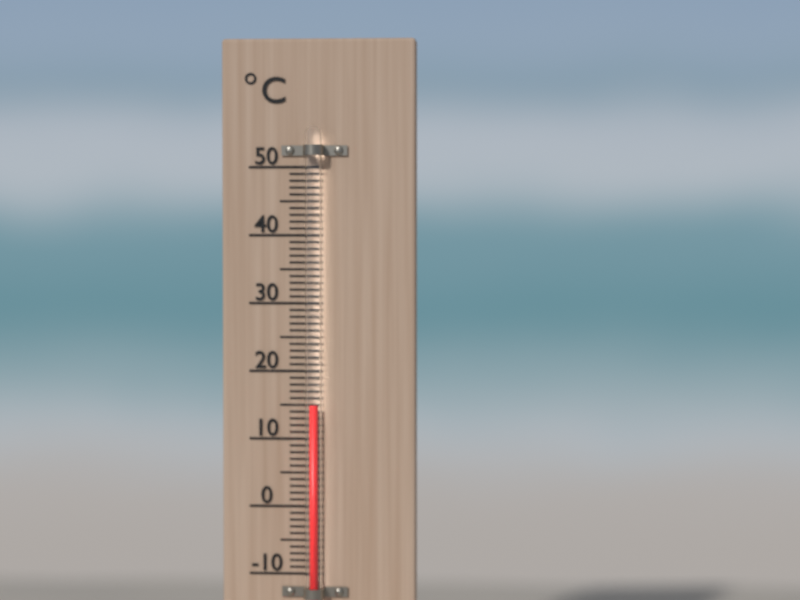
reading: 15 °C
